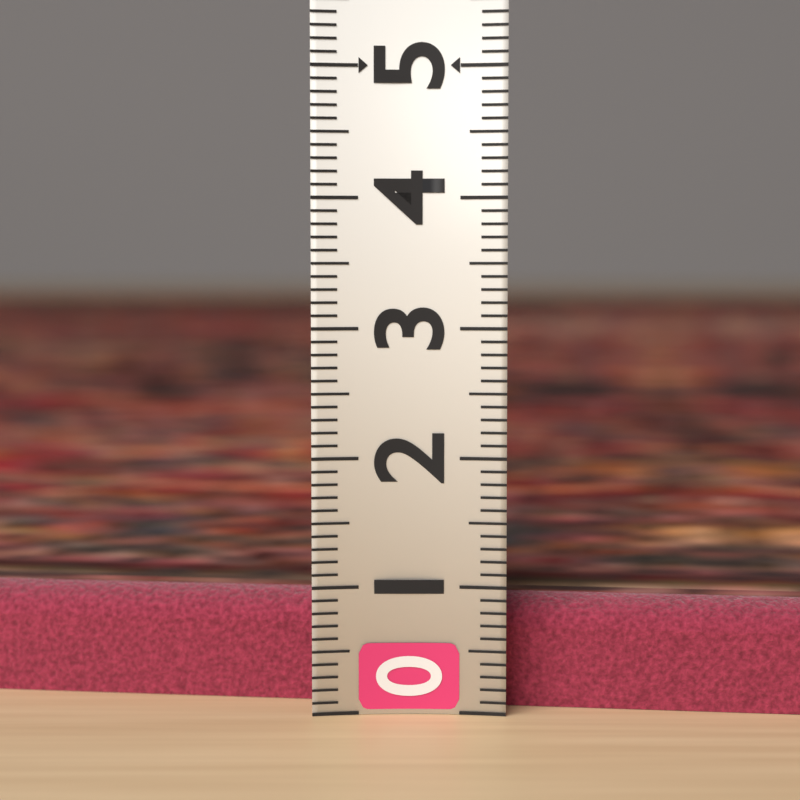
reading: 0.9 (no unit)
